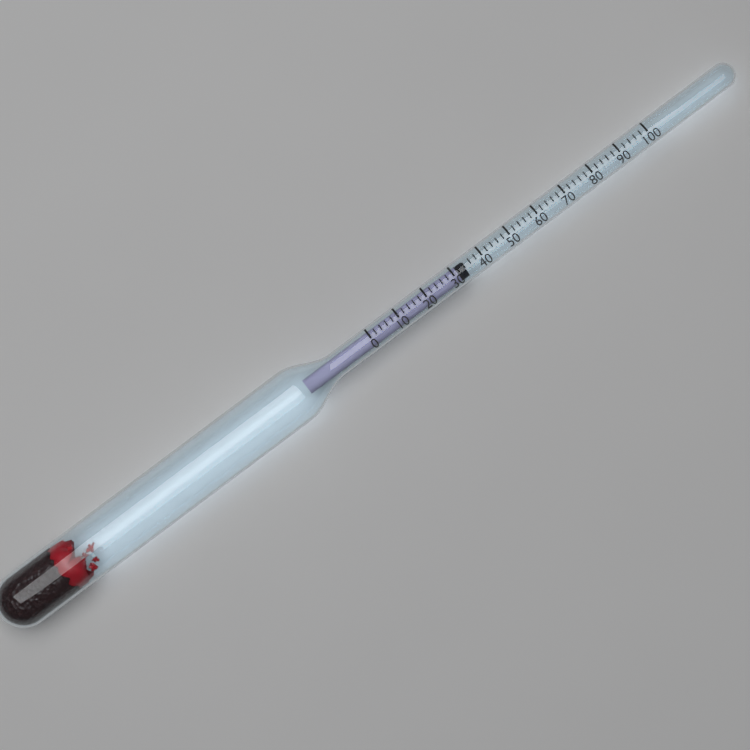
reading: 34 (no unit)
